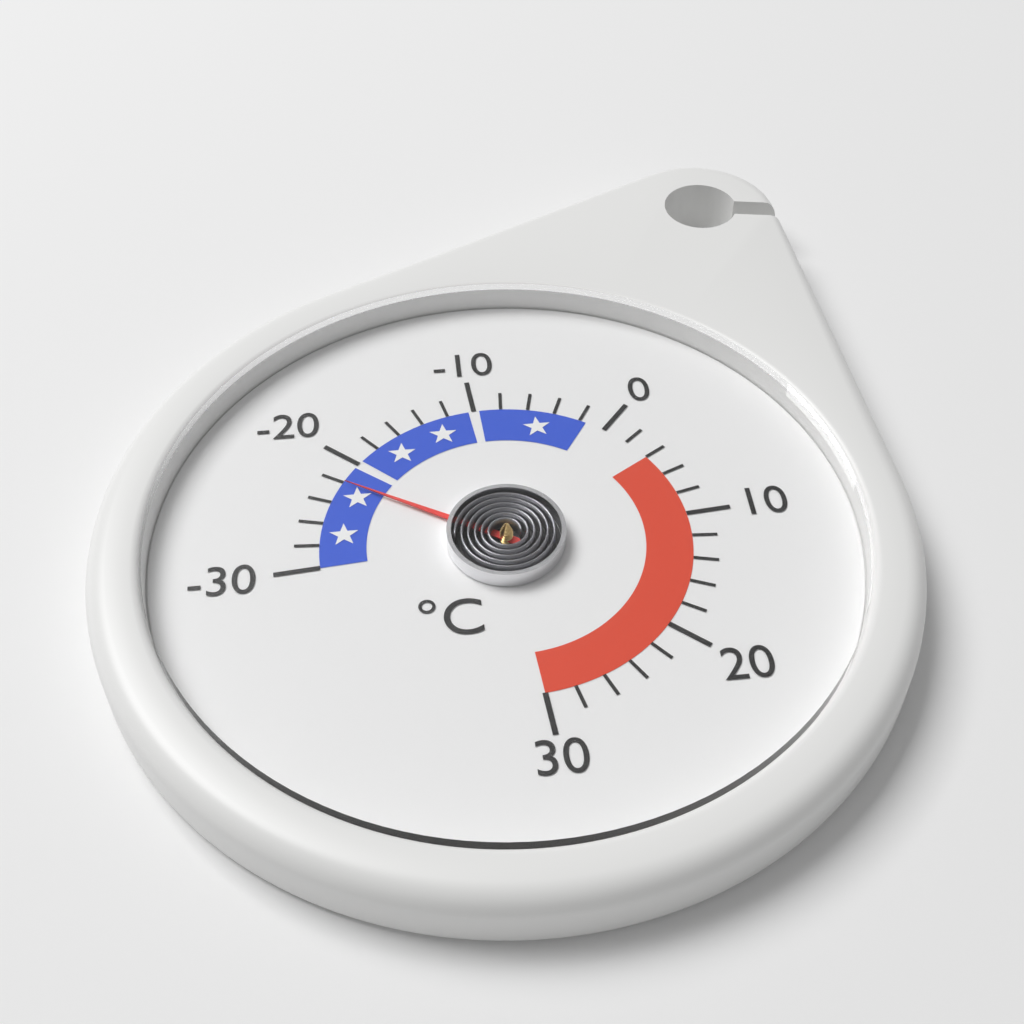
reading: -22 °C
